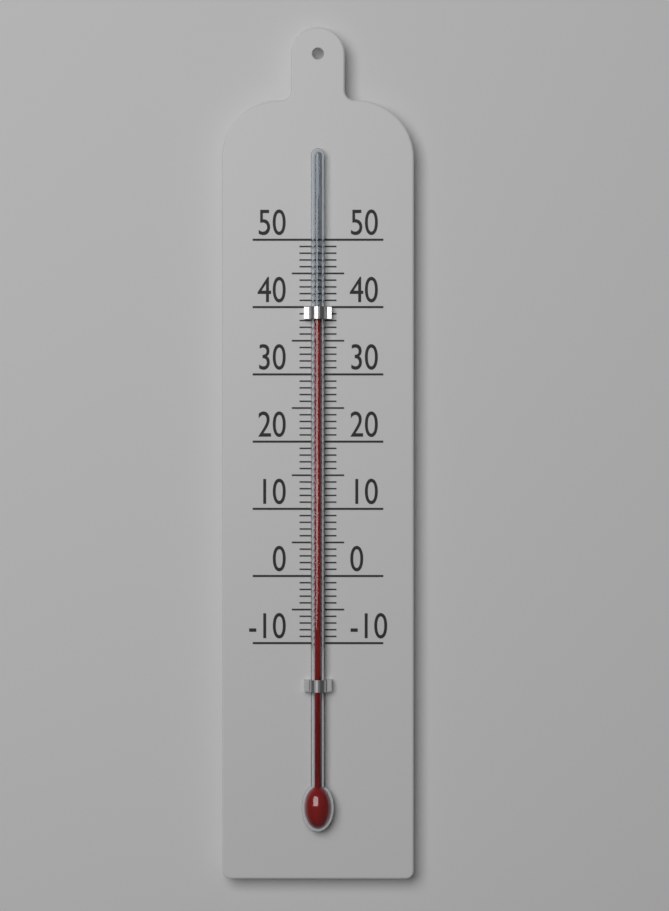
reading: 39 (no unit)
